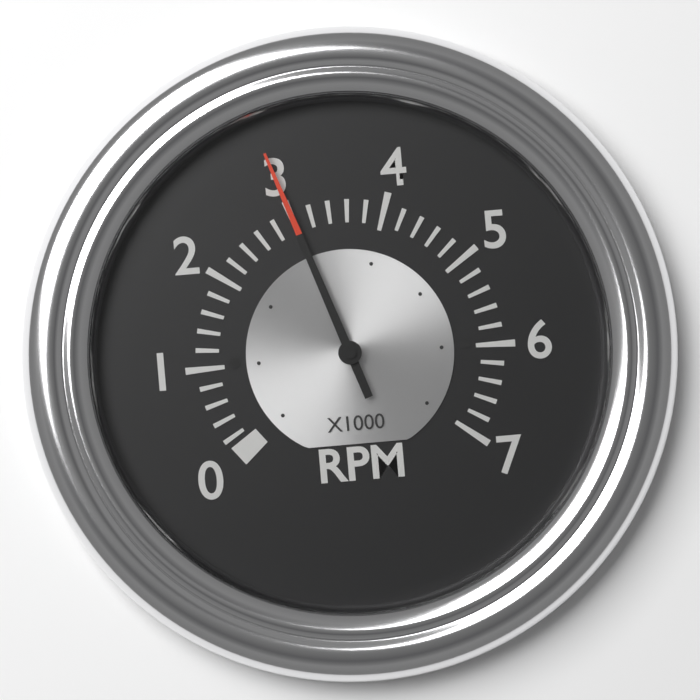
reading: 3.0 x1000 RPM
